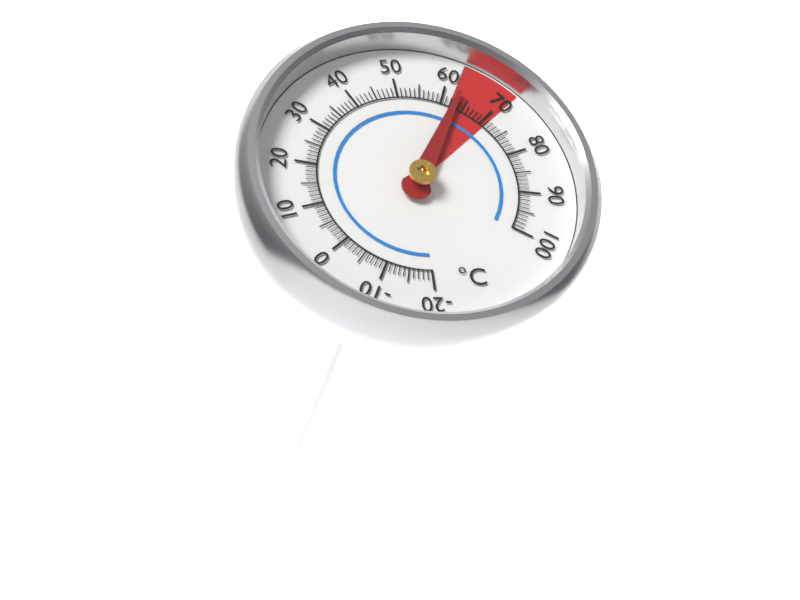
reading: 63 °C
